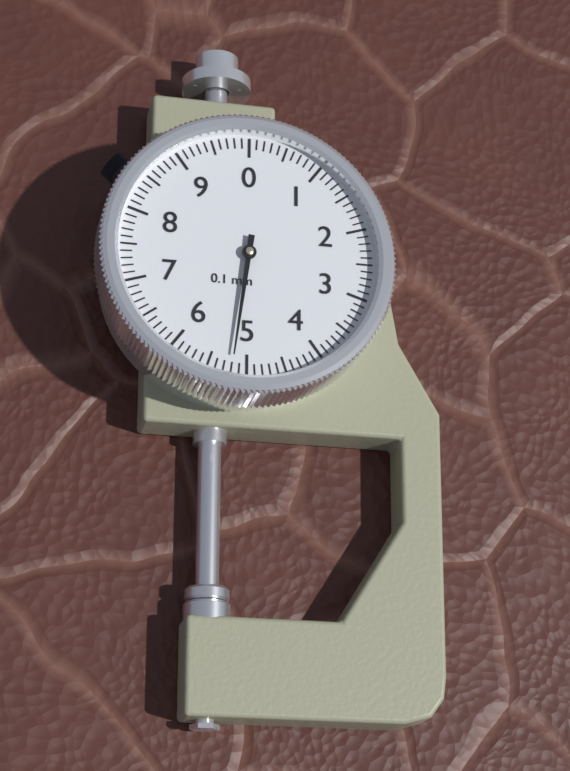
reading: 5.2 mm
